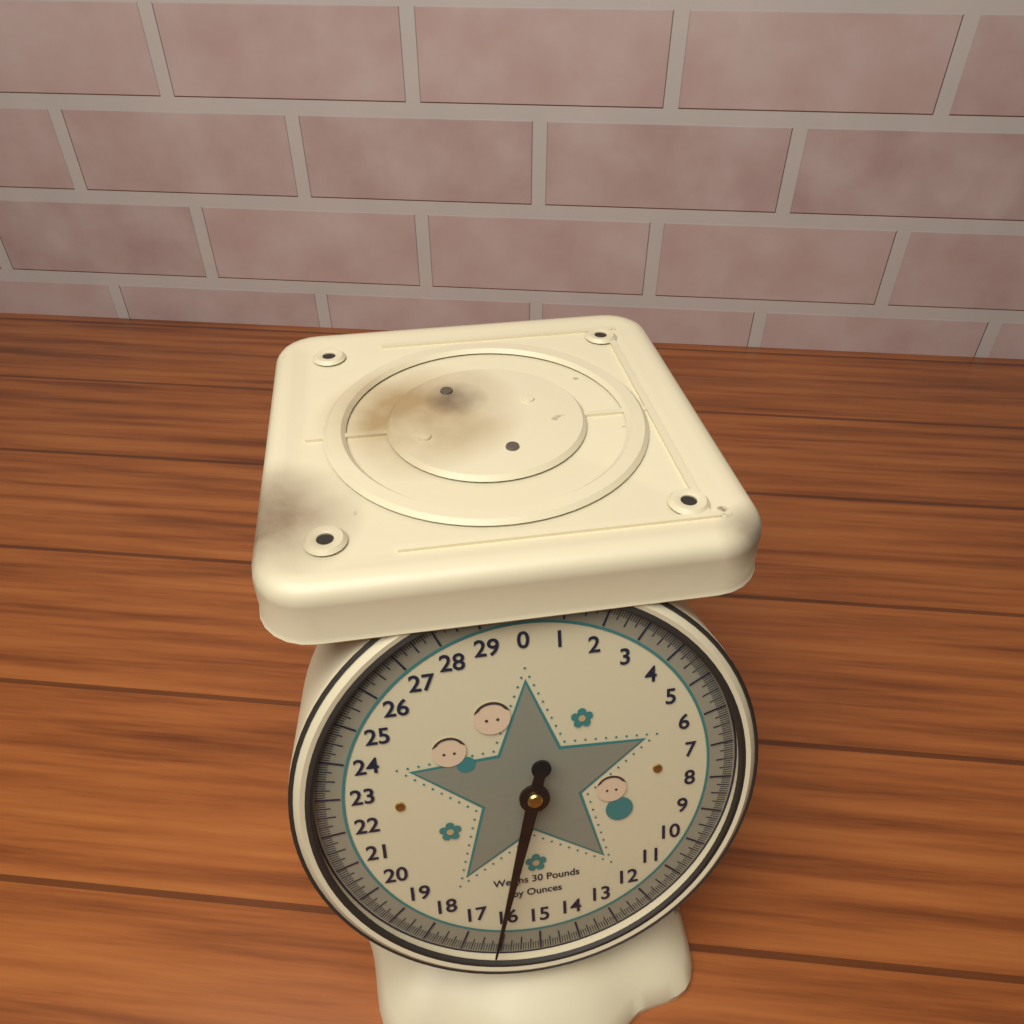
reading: 16.1875 lb
